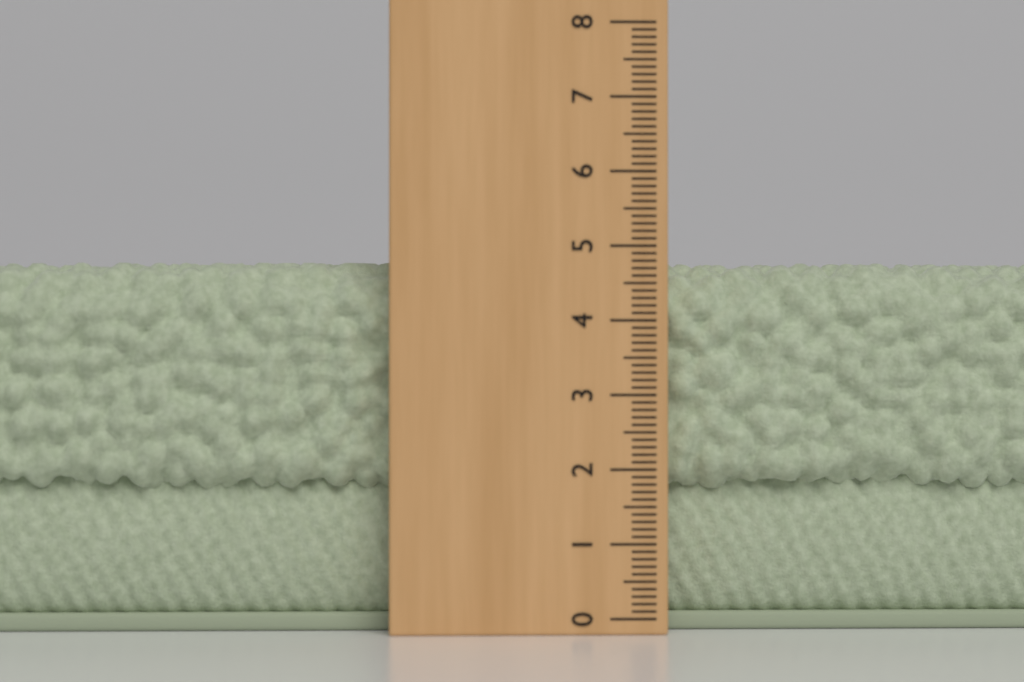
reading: 4.8 (no unit)
